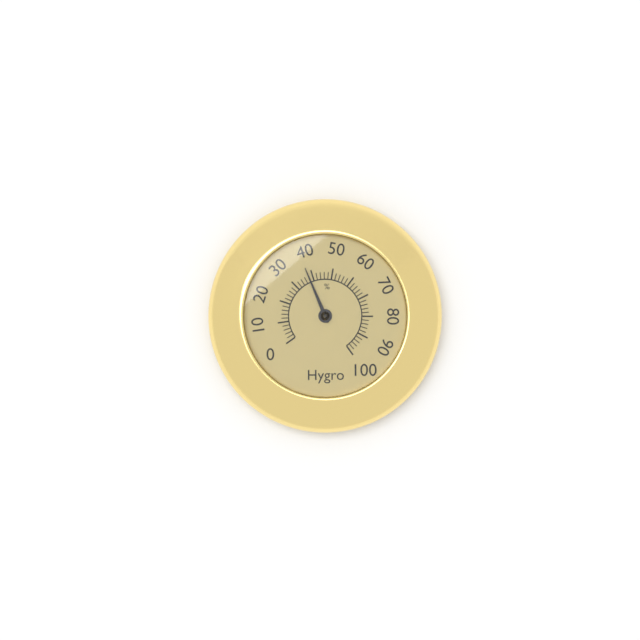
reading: 38 %
